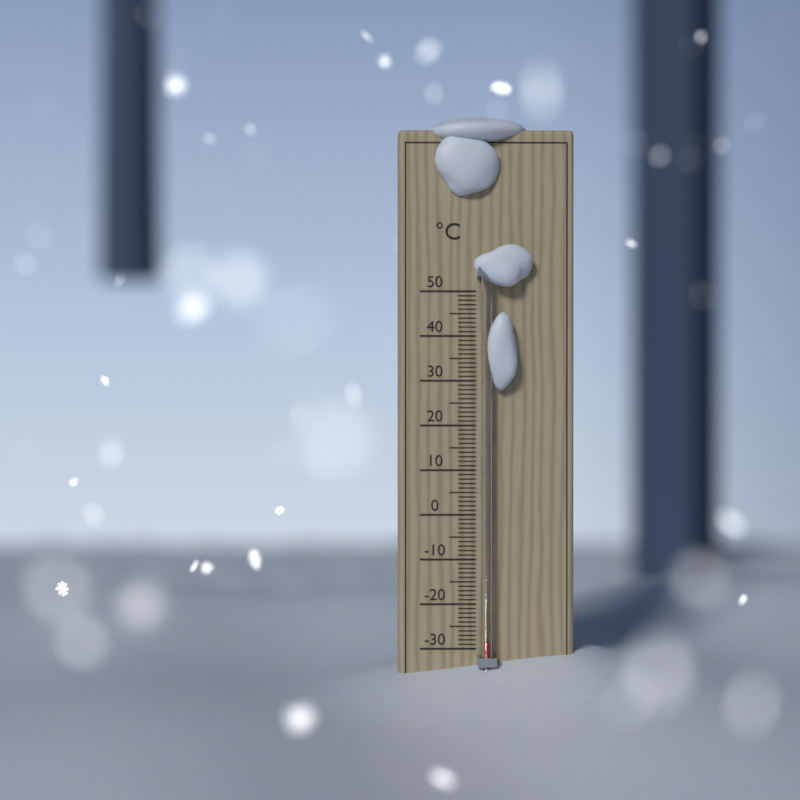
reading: -28 °C
